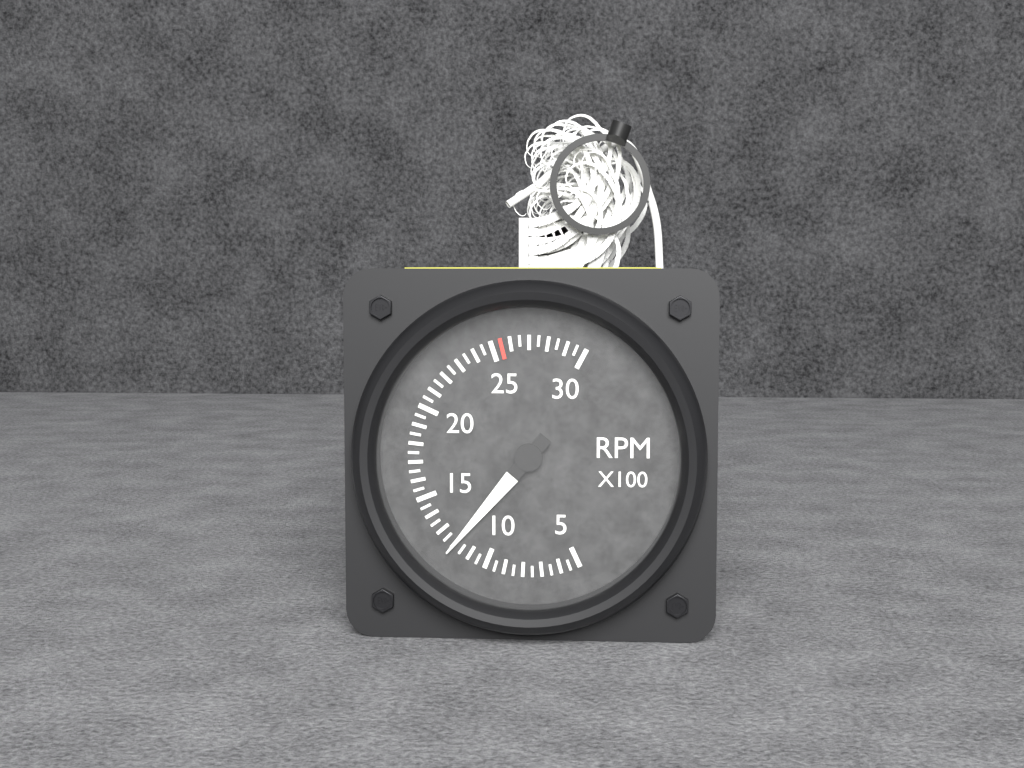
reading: 1200 RPM
